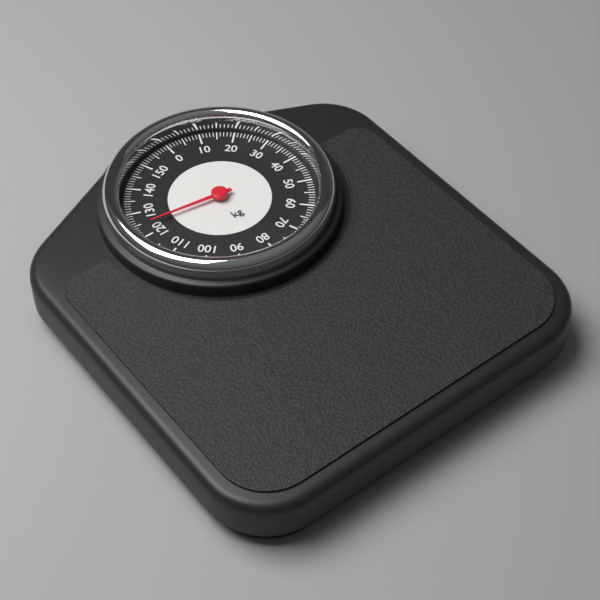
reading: 124 kg
